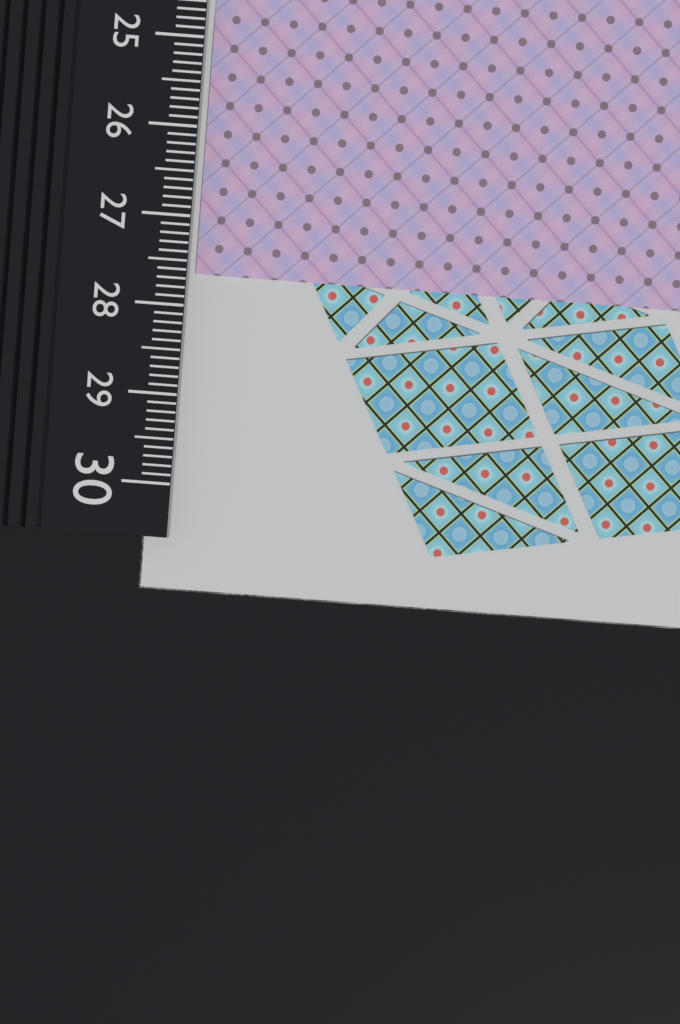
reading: 27.6 cm
